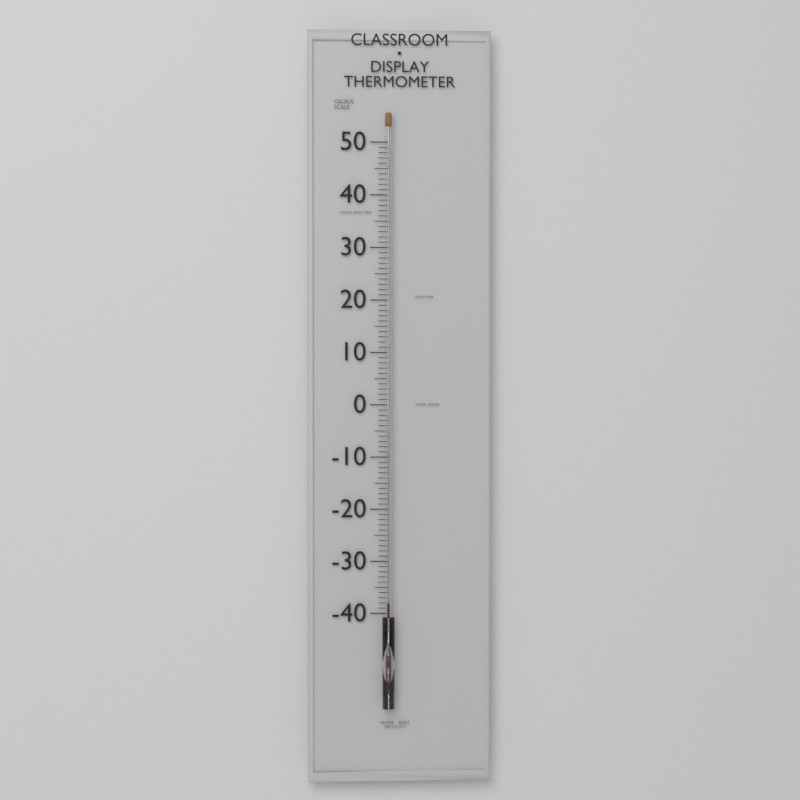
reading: -38 °C
